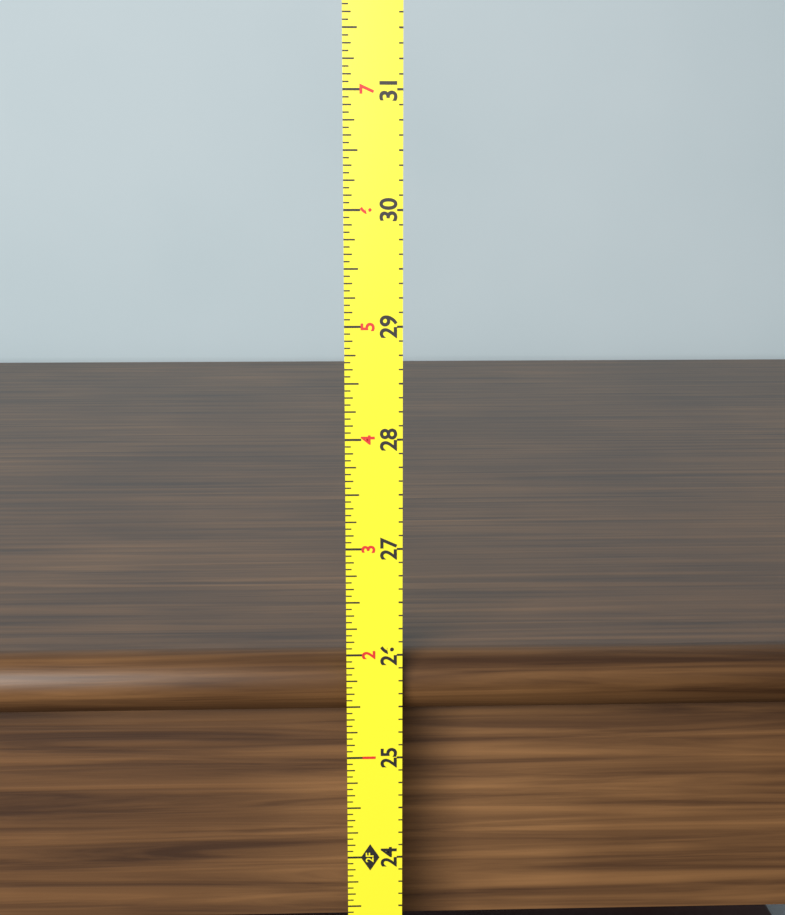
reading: 25.9375 in
